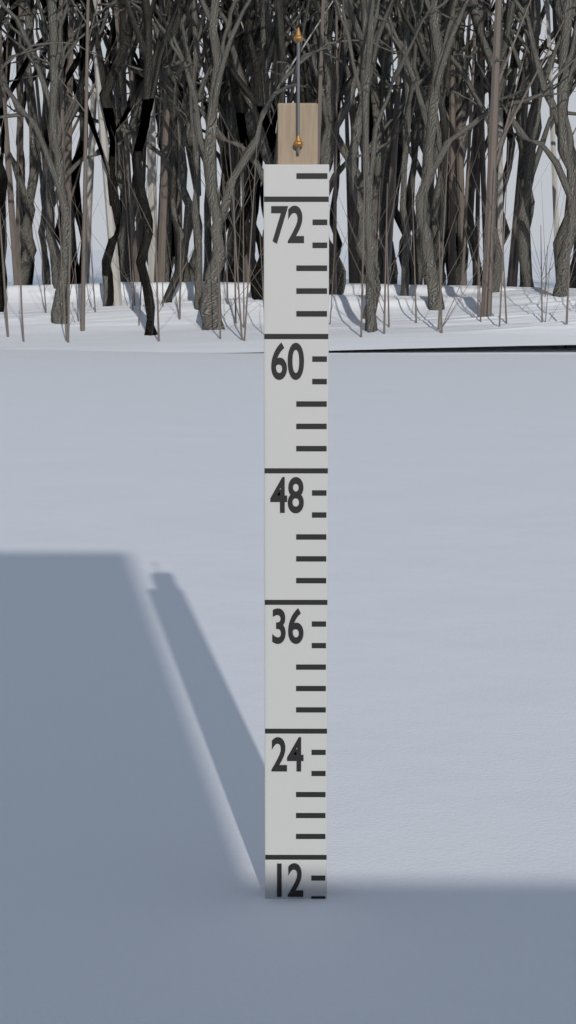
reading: 8 (no unit)
